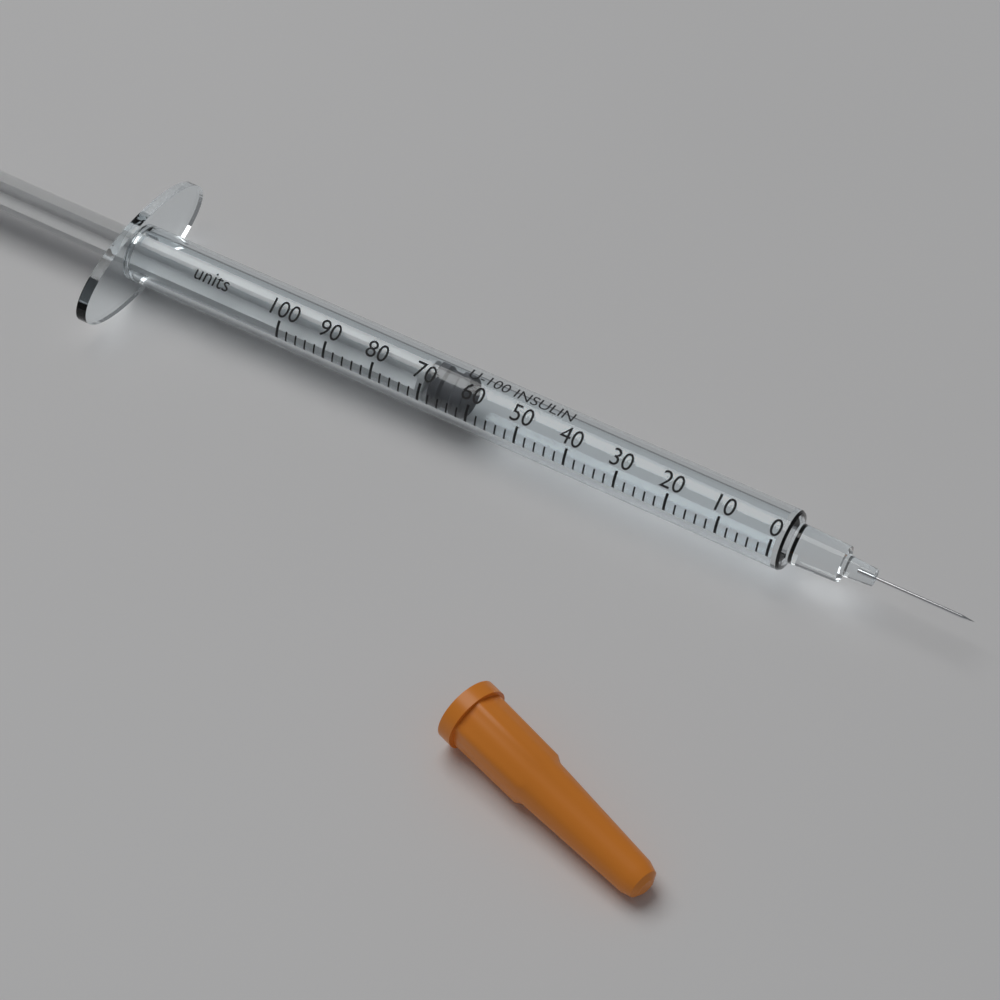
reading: 62 units
